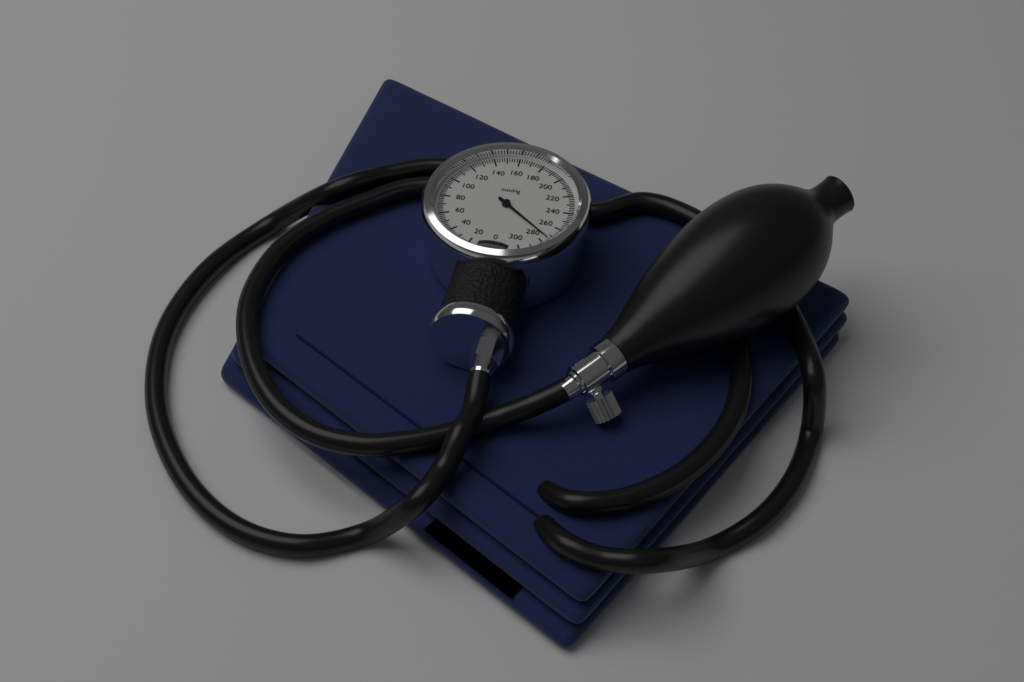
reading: 274 mmHg
